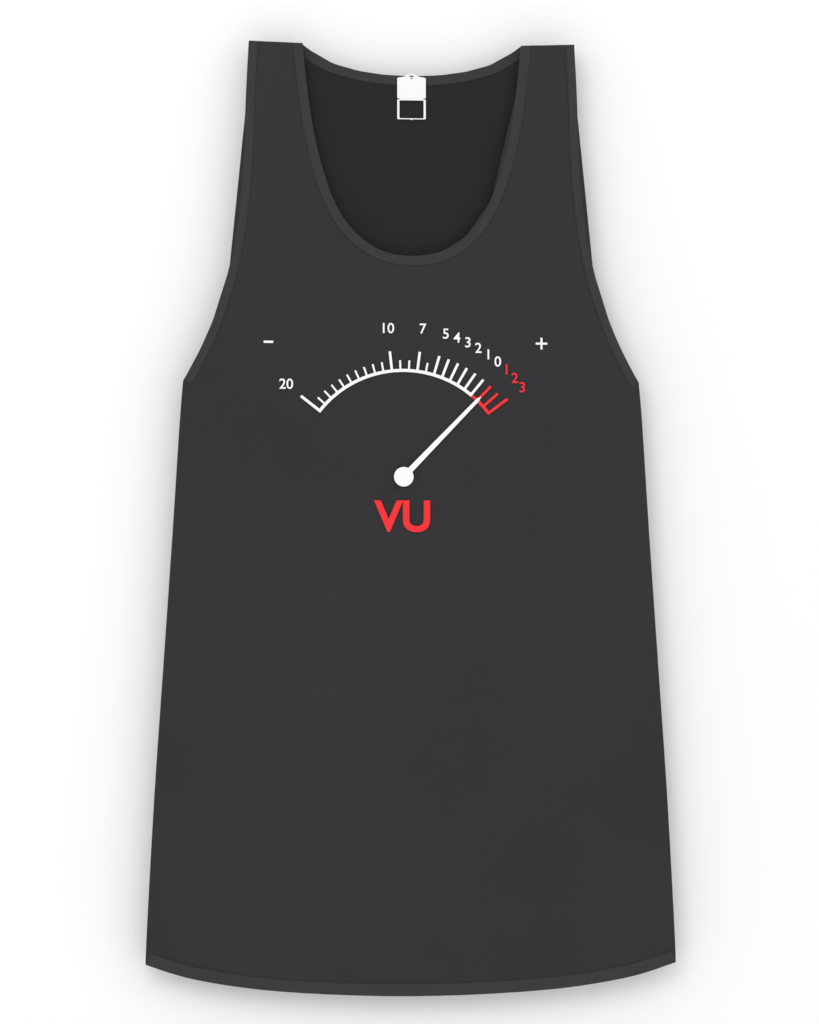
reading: 1 VU
